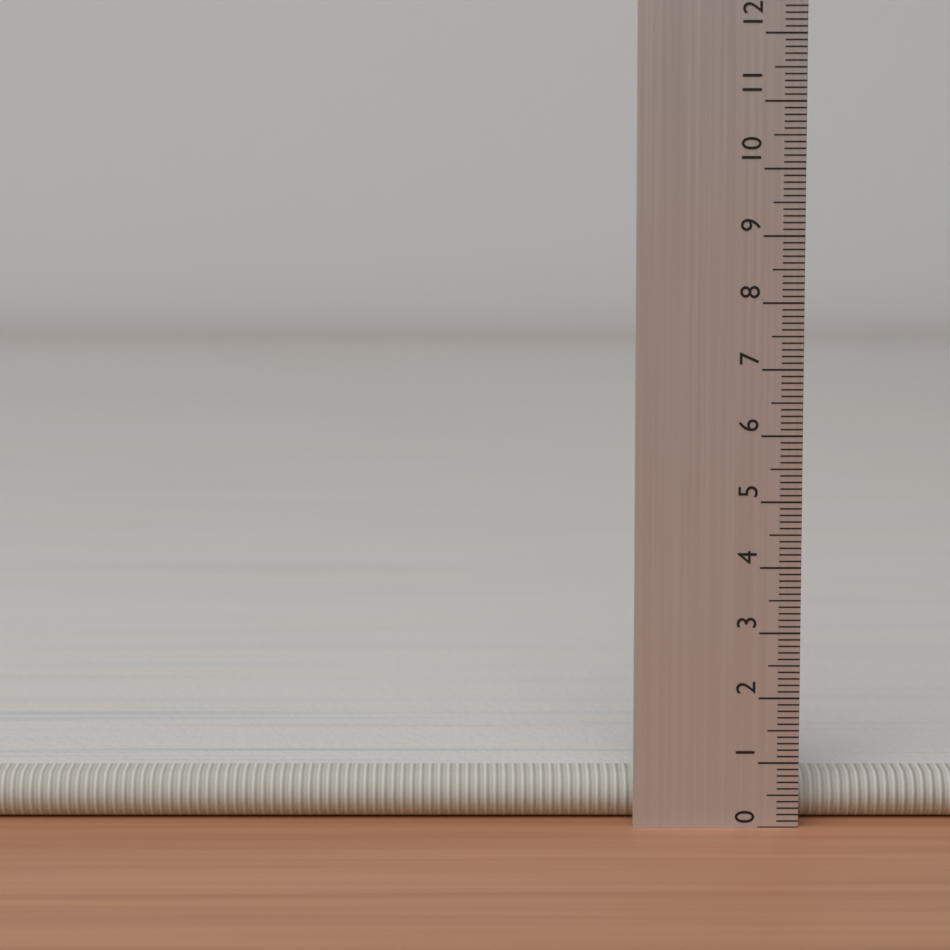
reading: 0.7 (no unit)
